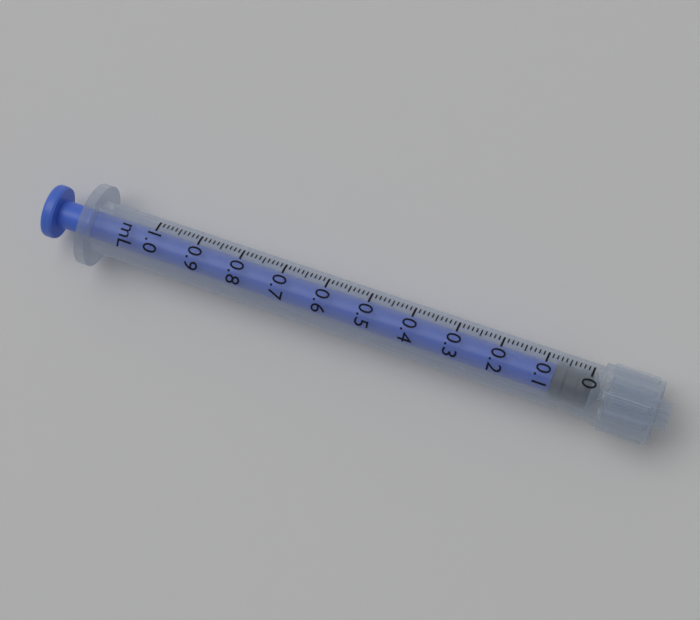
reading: 0.00 mL
